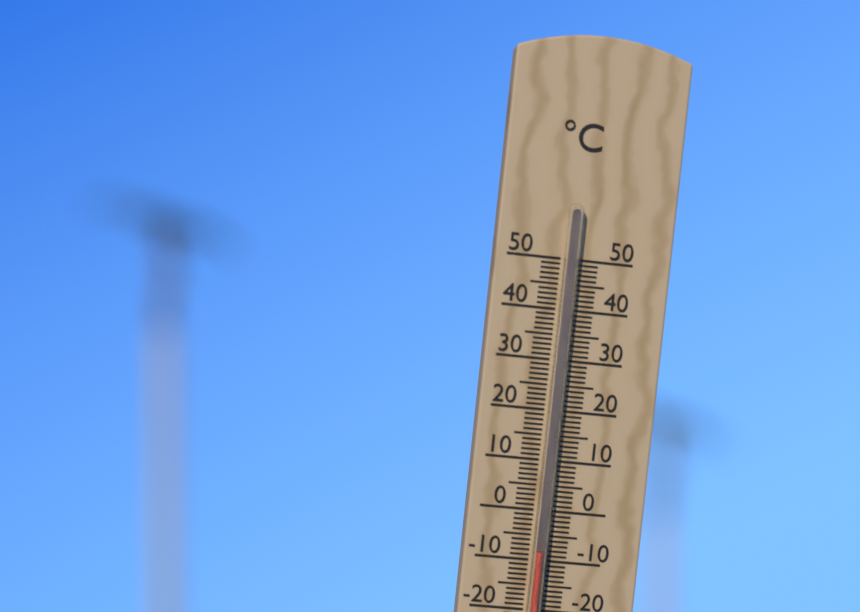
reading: -8 °C
